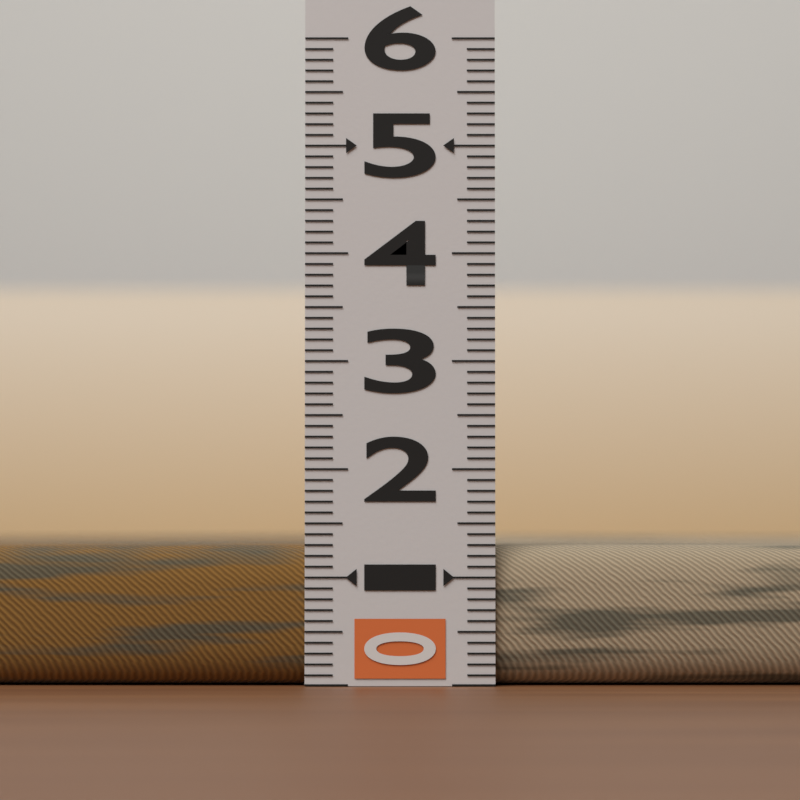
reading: 1.3 (no unit)
